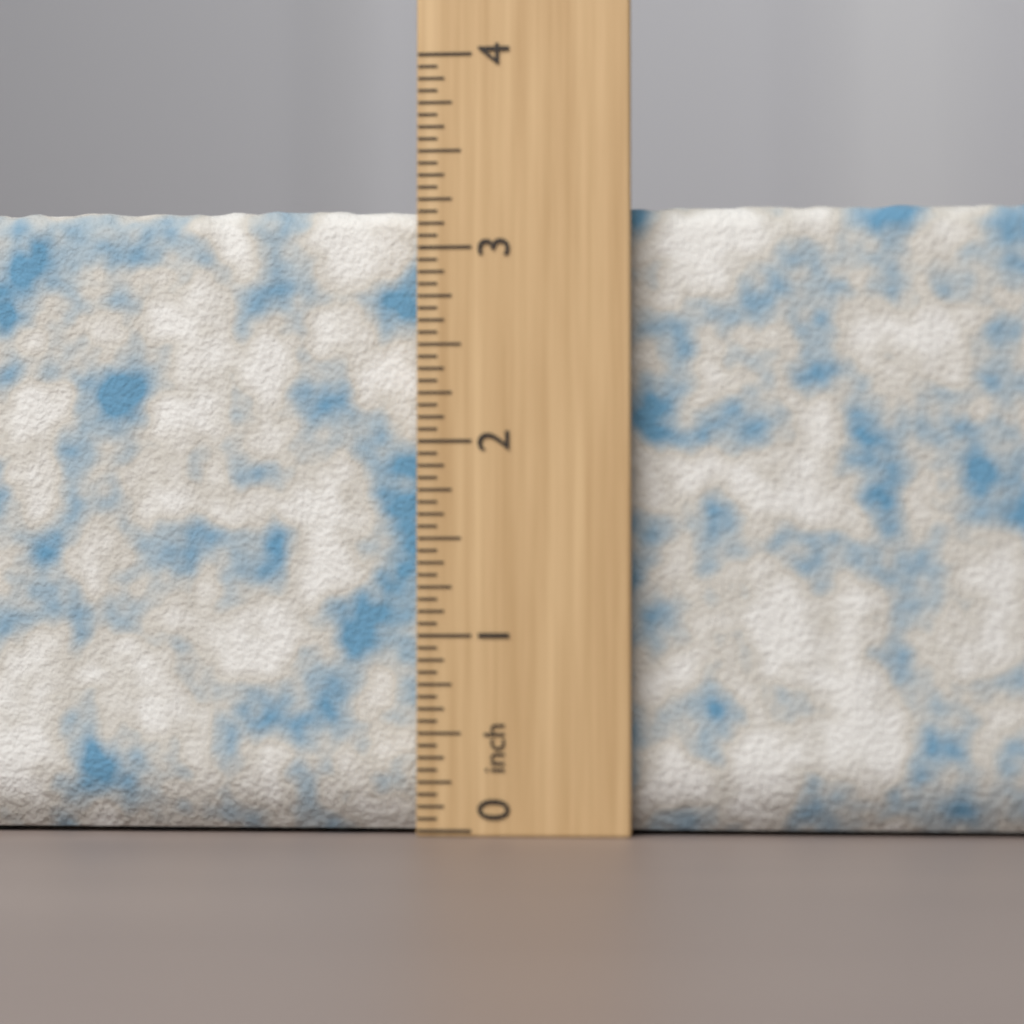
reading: 3.2500 inch
